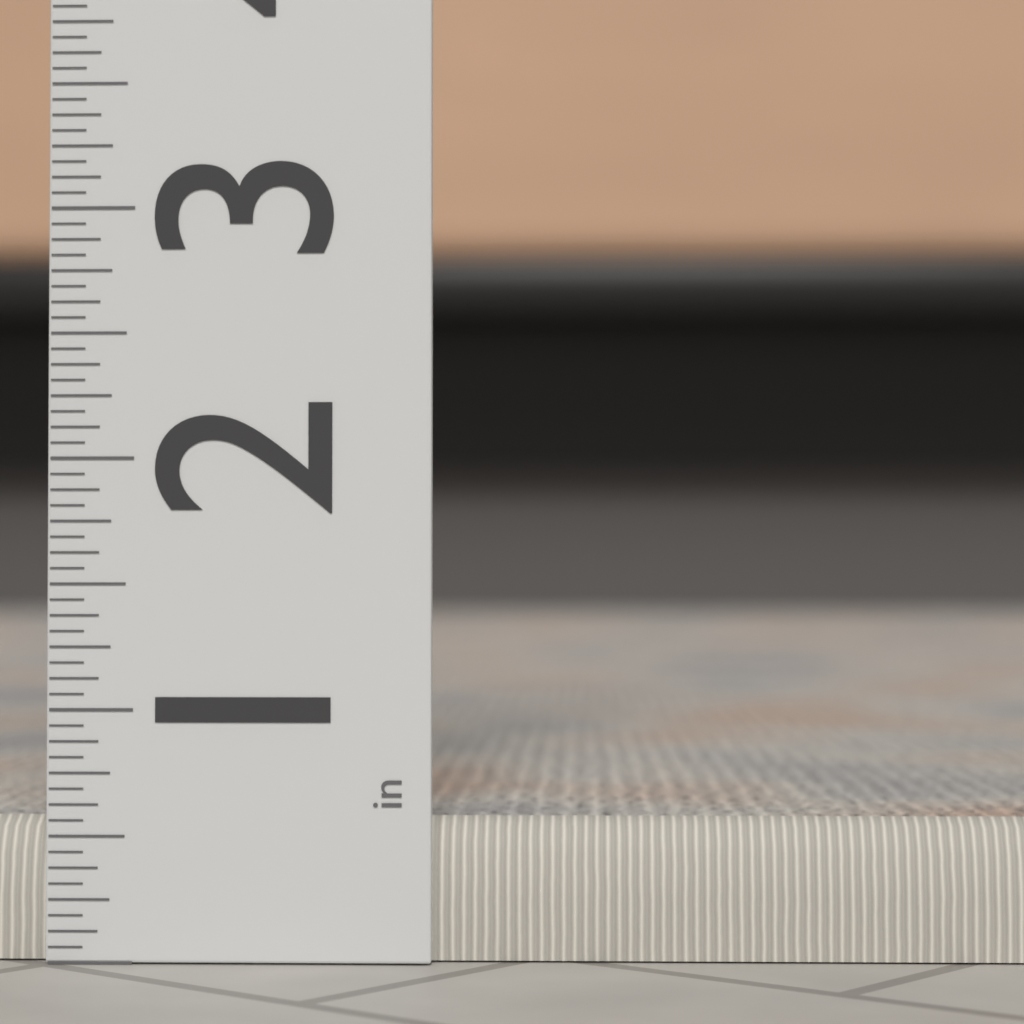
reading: 0.5625 in
